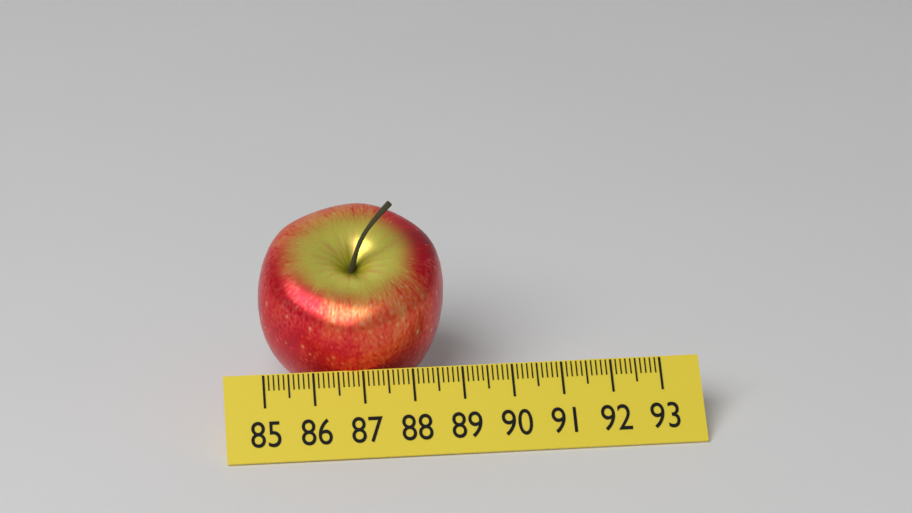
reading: 88.8 (no unit)
